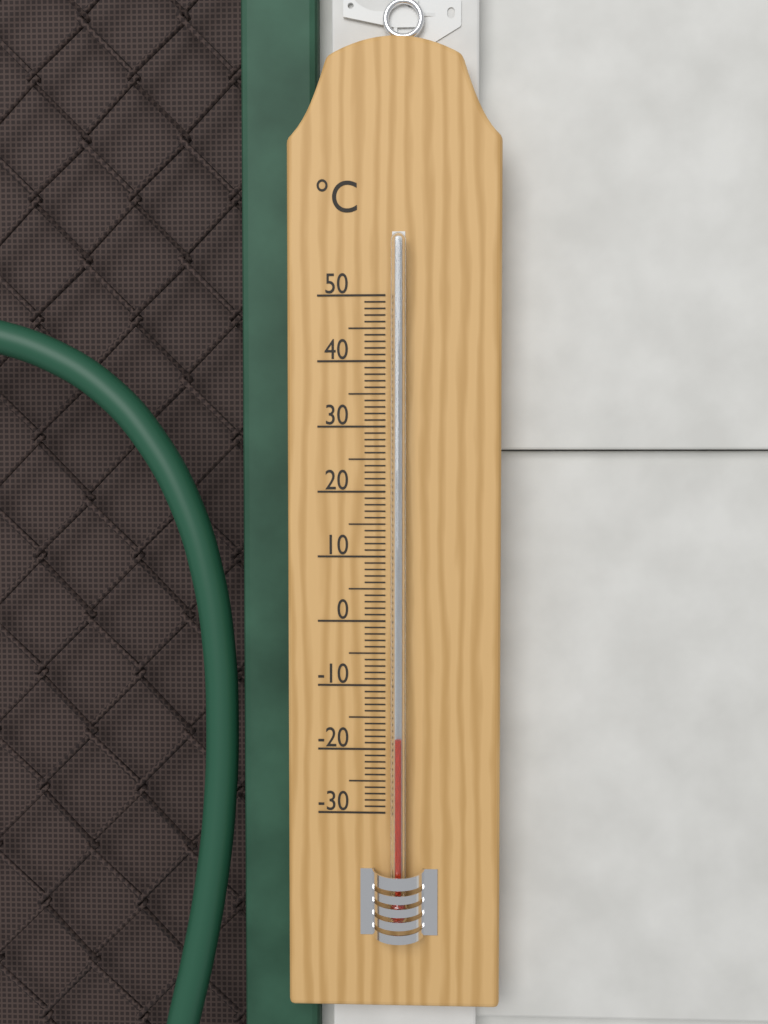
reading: -18 °C
